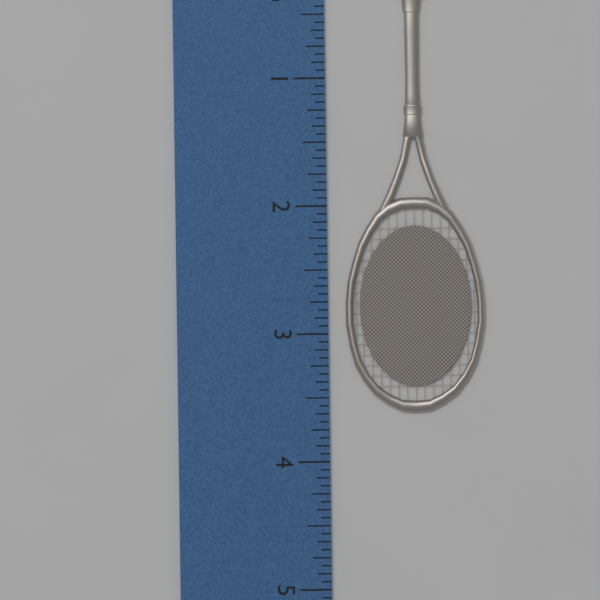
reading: 3.6250 inch
